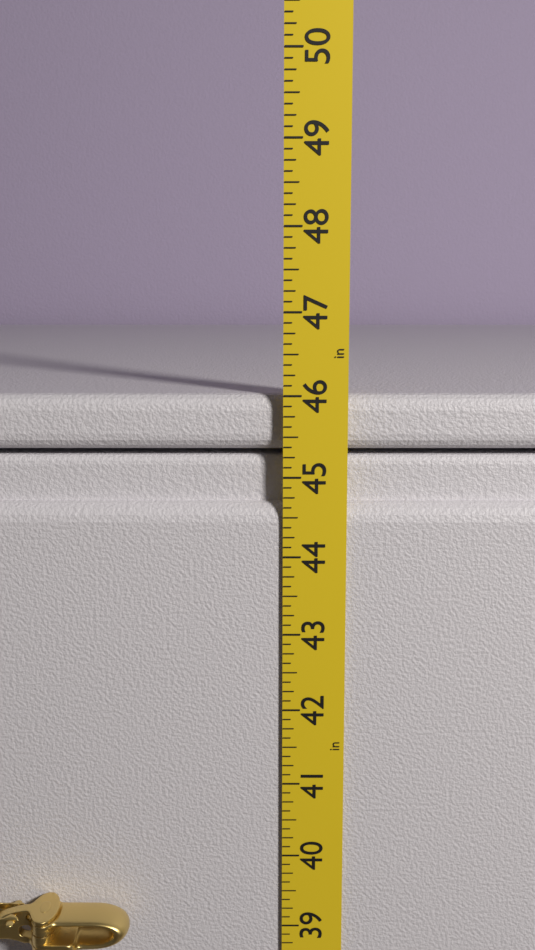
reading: 46.000 in
